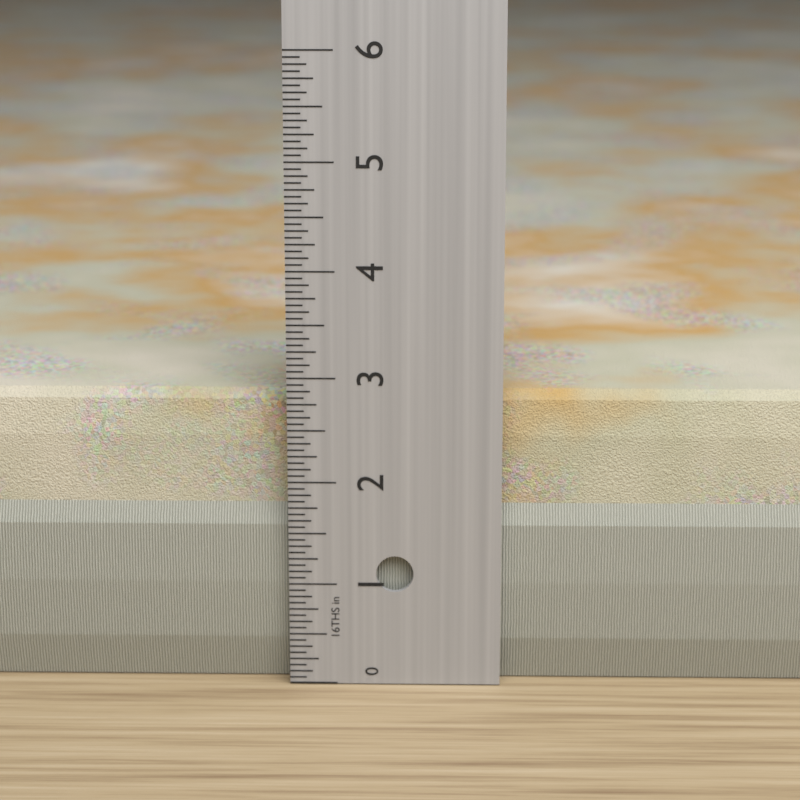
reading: 2.8125 in
